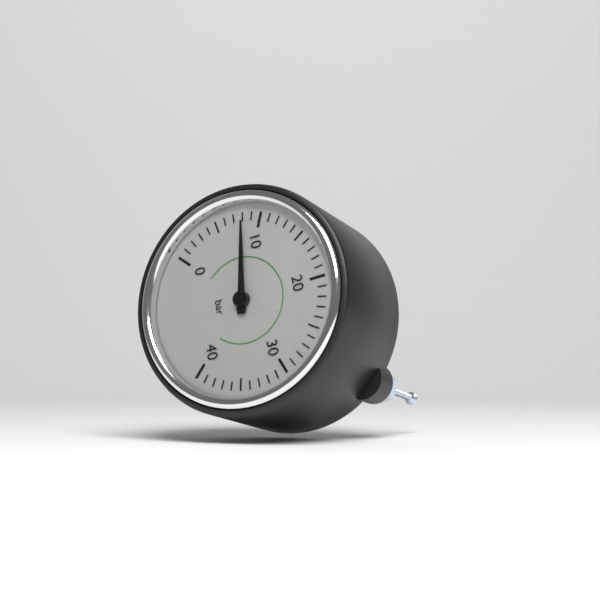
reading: 8 bar
